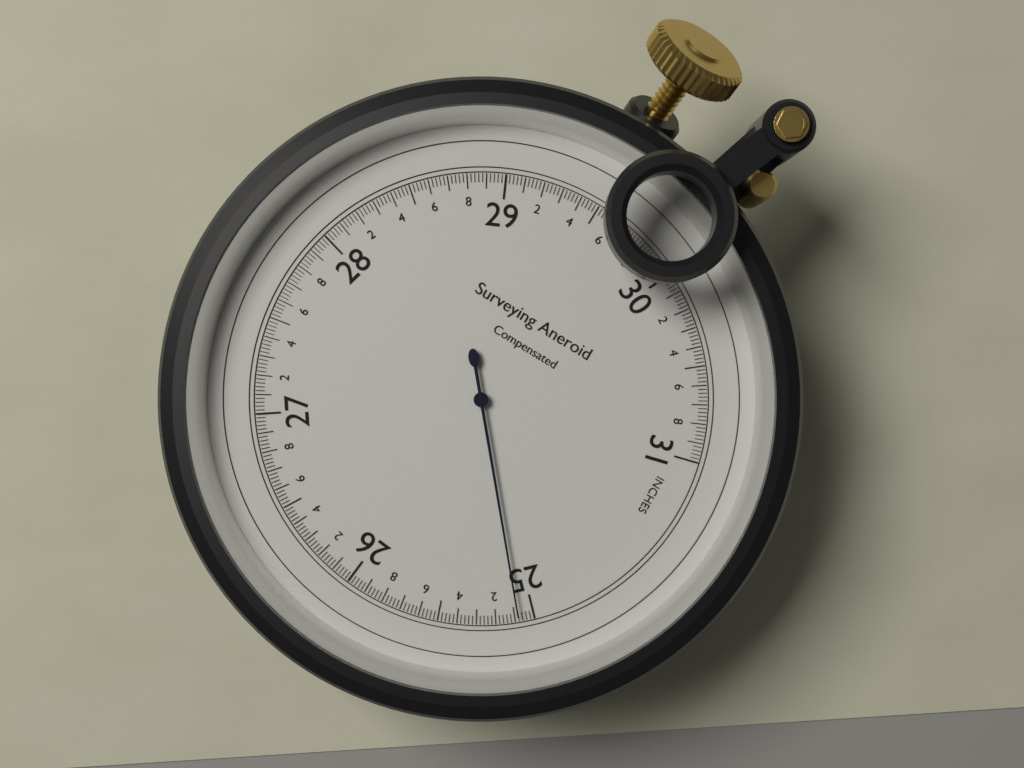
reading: 25.08 inches
